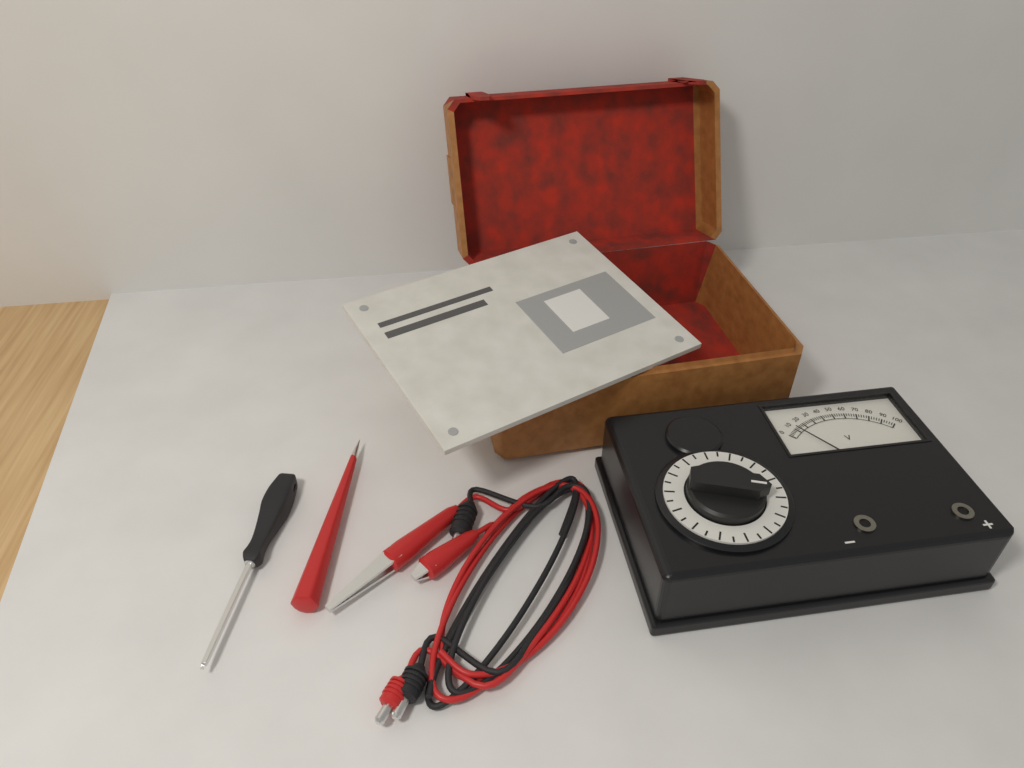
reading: 12 V
